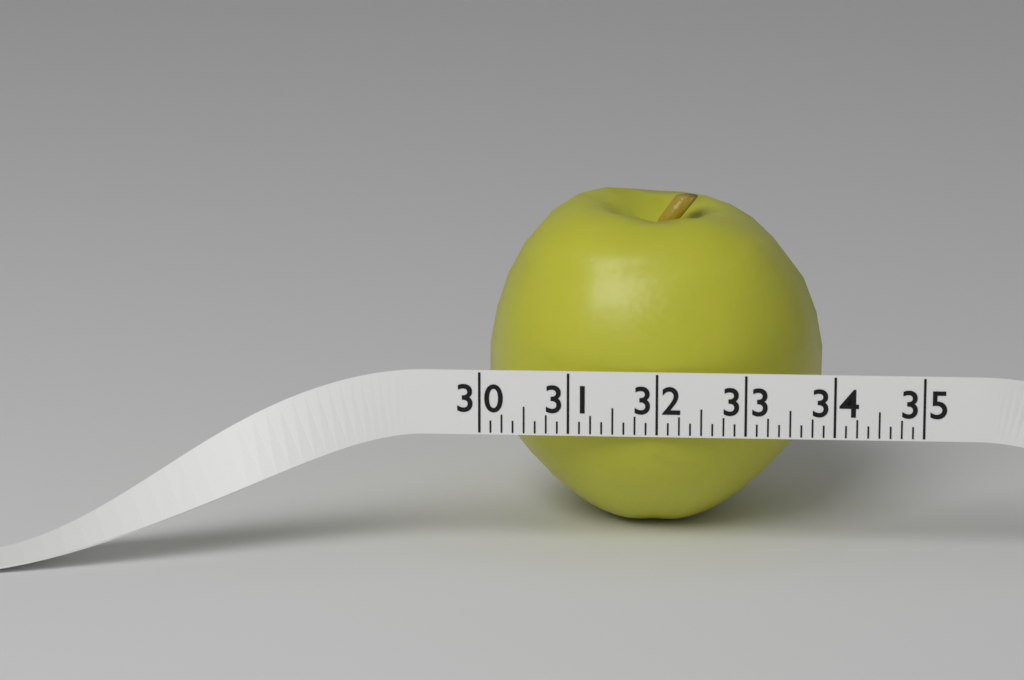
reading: 33.875 (no unit)
